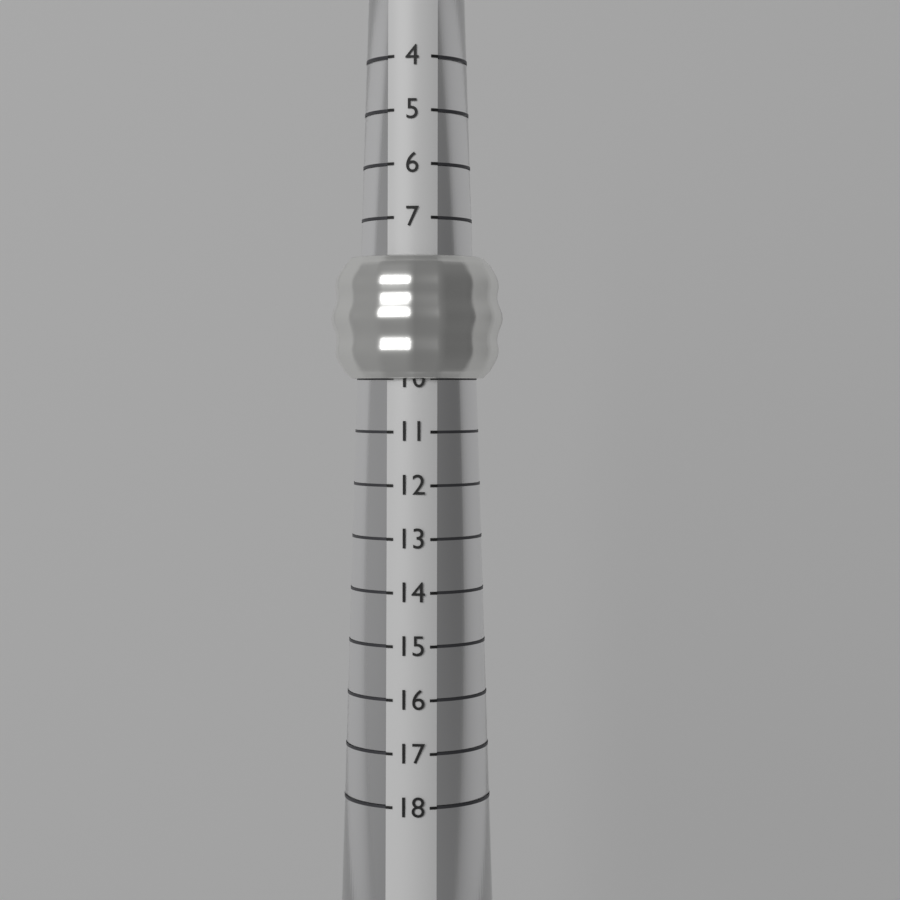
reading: 10 (no unit)
